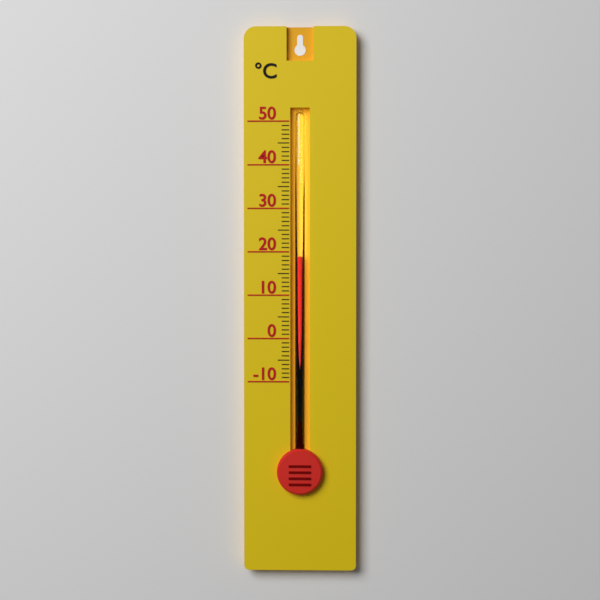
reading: 19 °C
